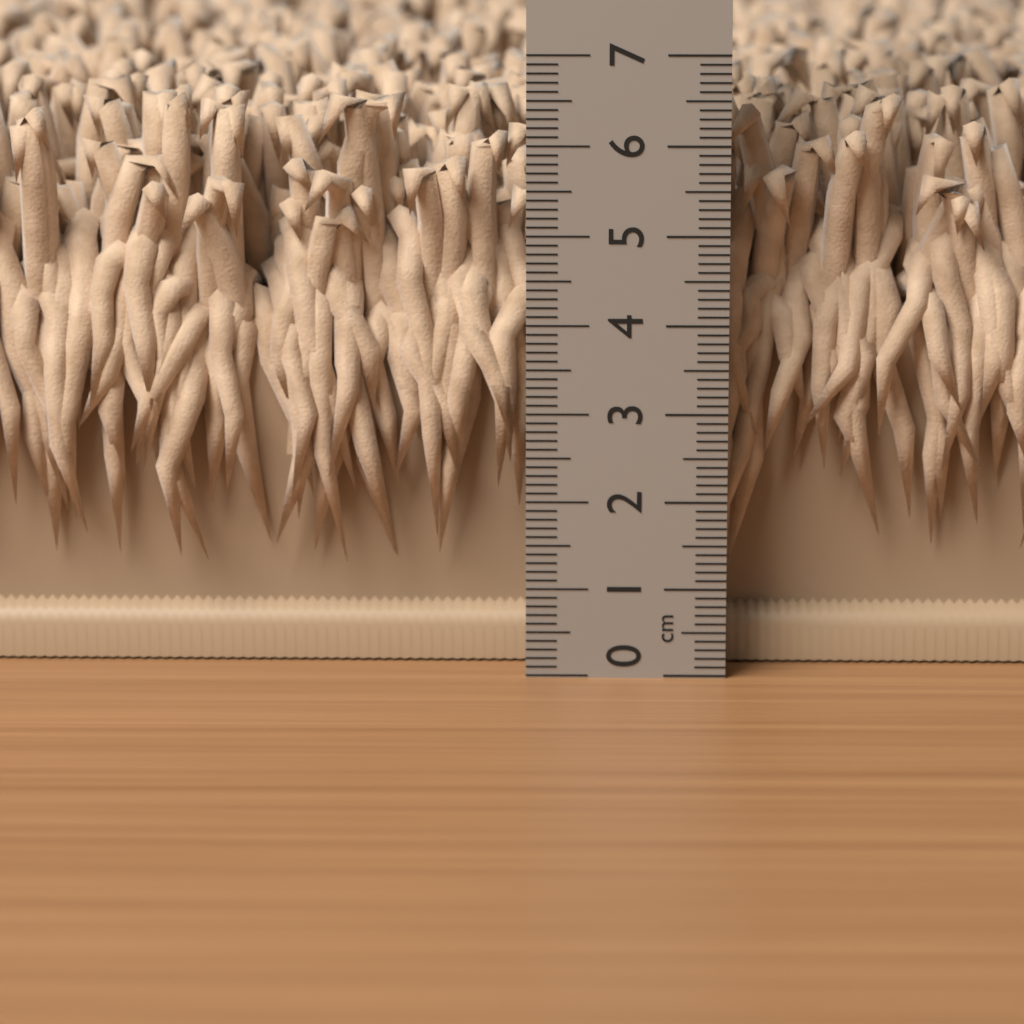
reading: 6.5 cm
